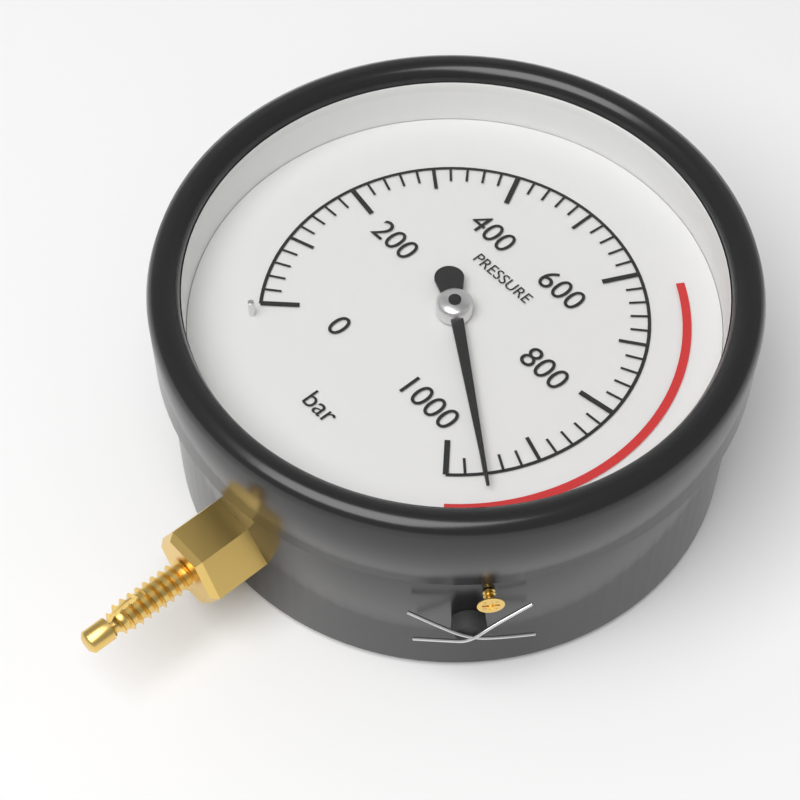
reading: 960 bar
